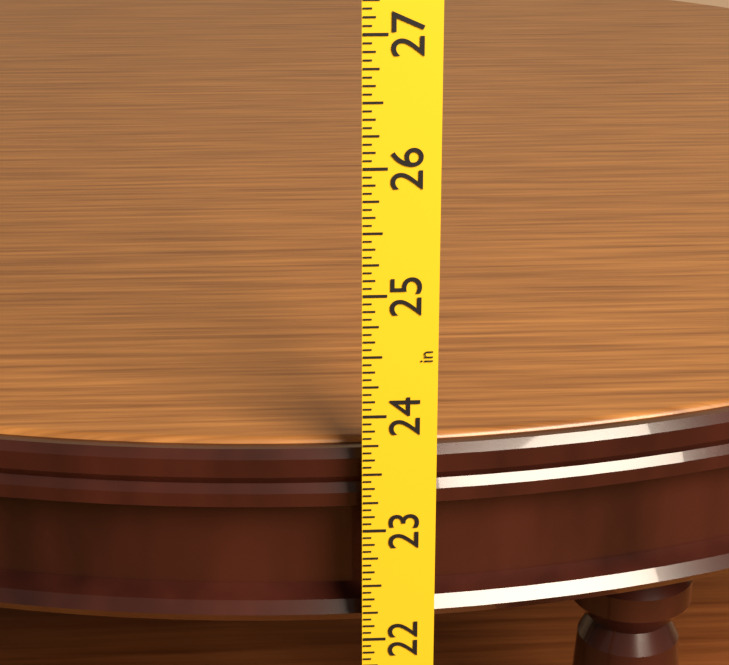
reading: 23.6250 in
